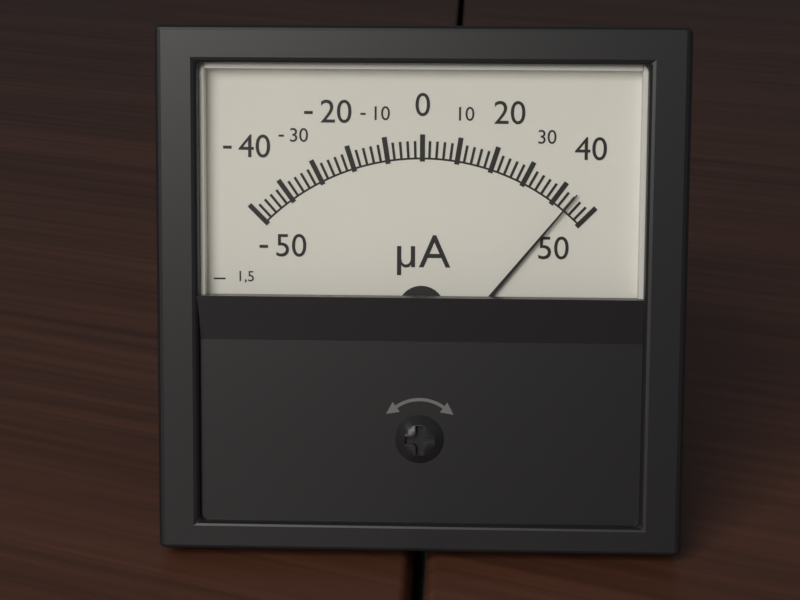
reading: 44 µA
